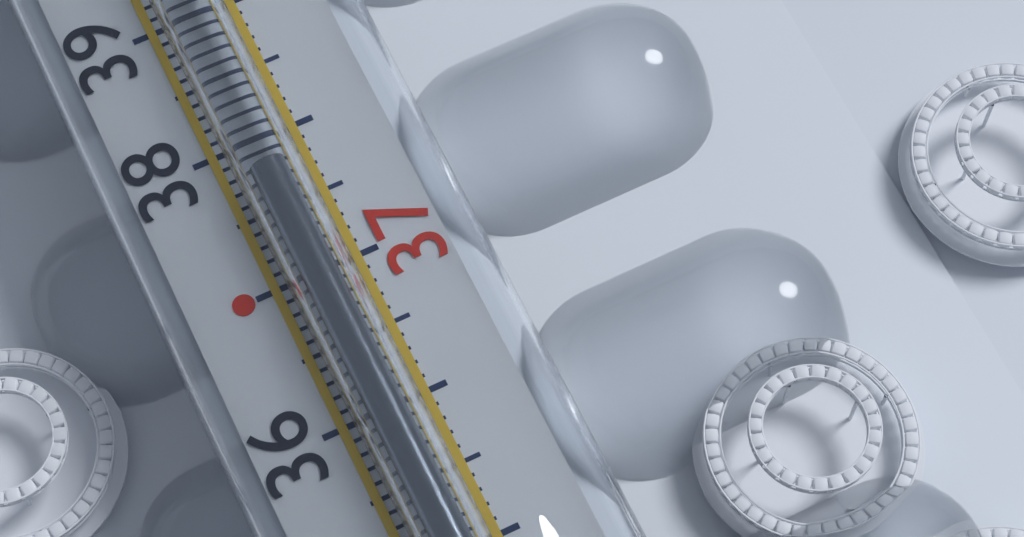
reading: 37.7 °C
